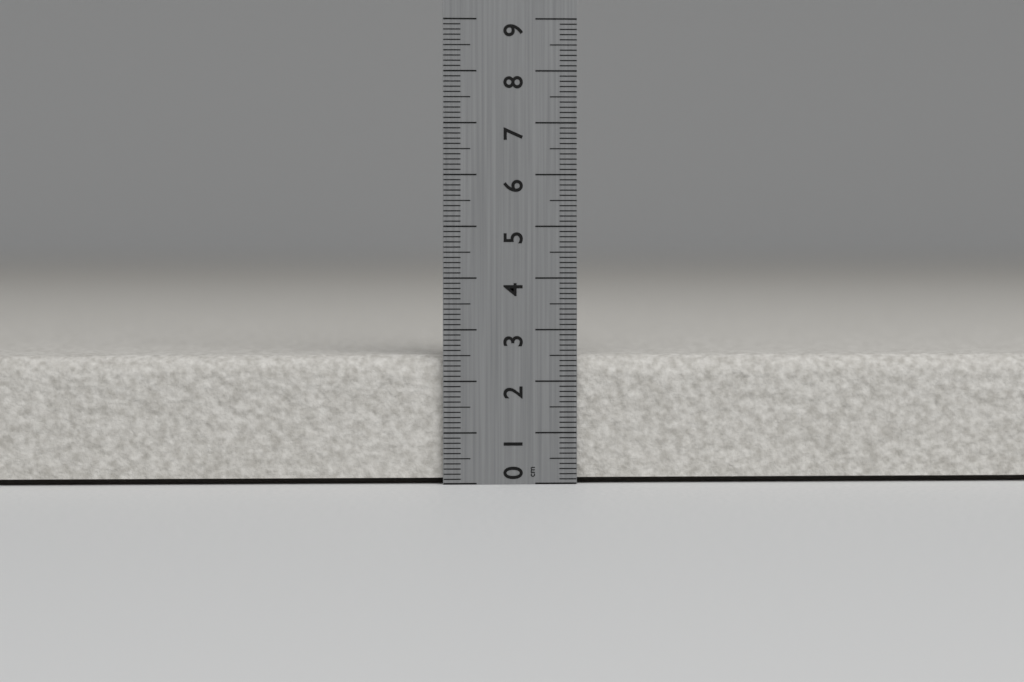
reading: 2.5 cm
